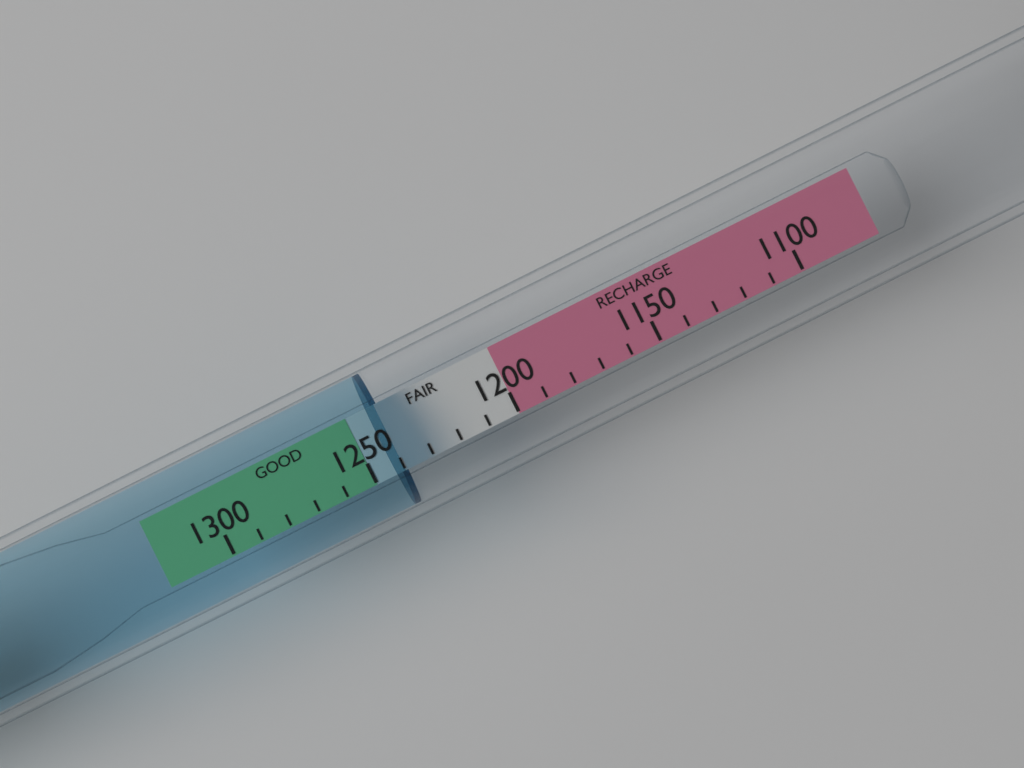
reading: 1240 (no unit)
